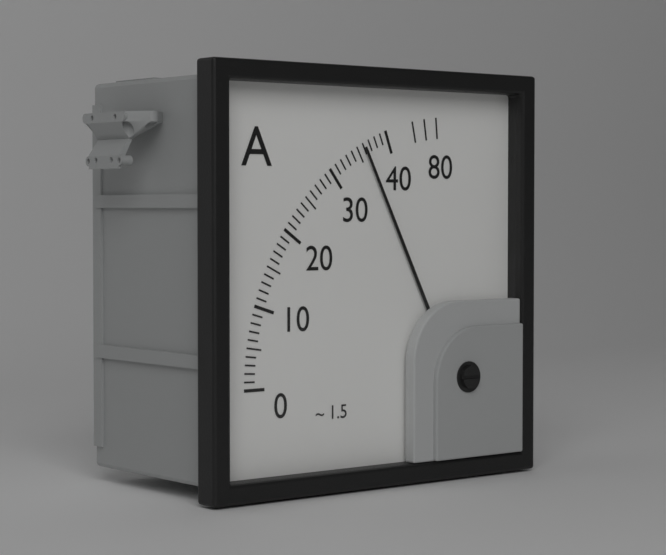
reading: 36 A
